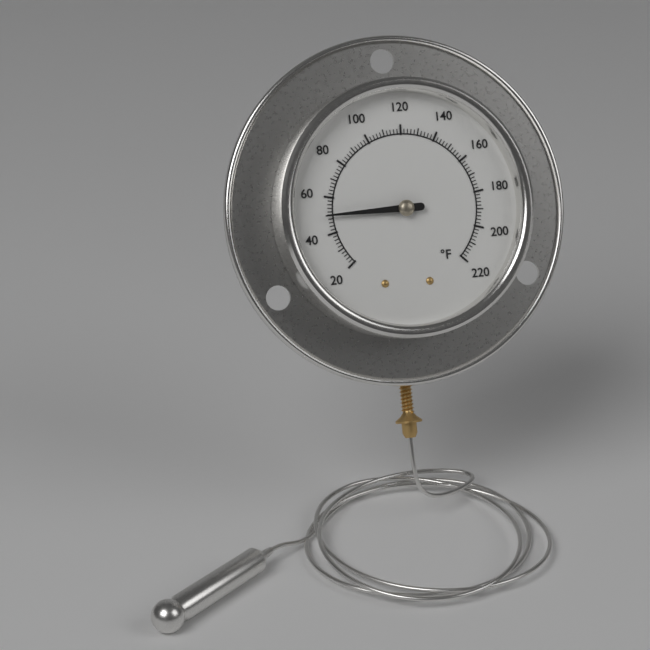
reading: 50 °F
